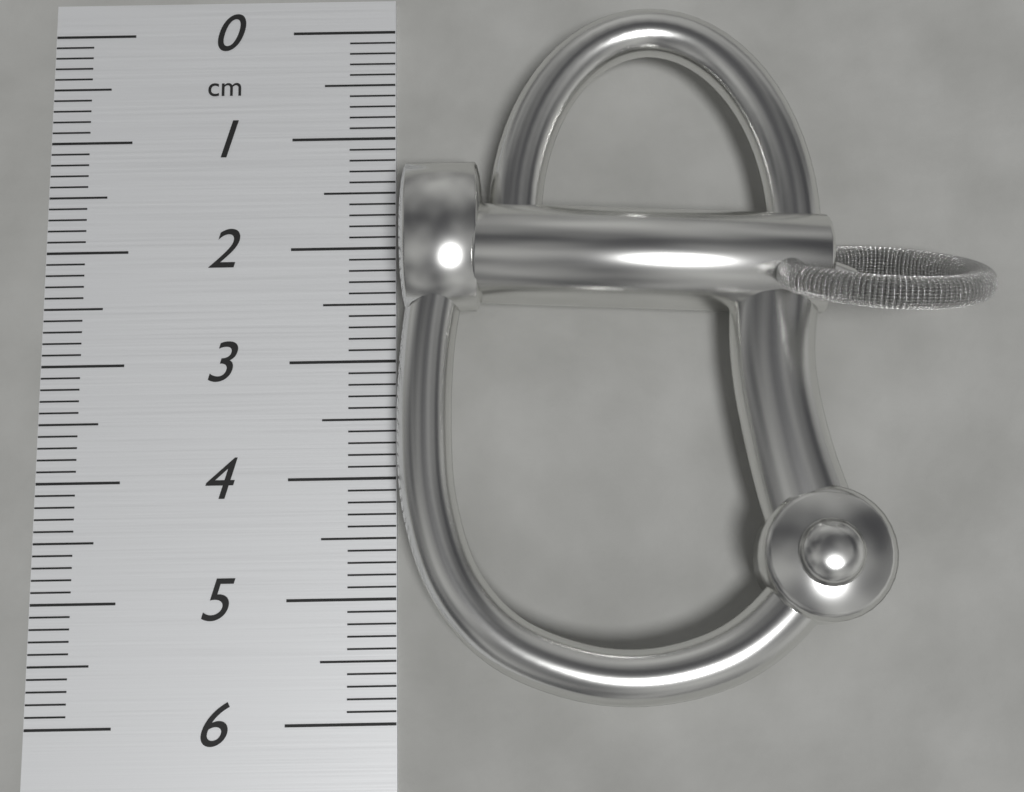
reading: 5.9 cm
